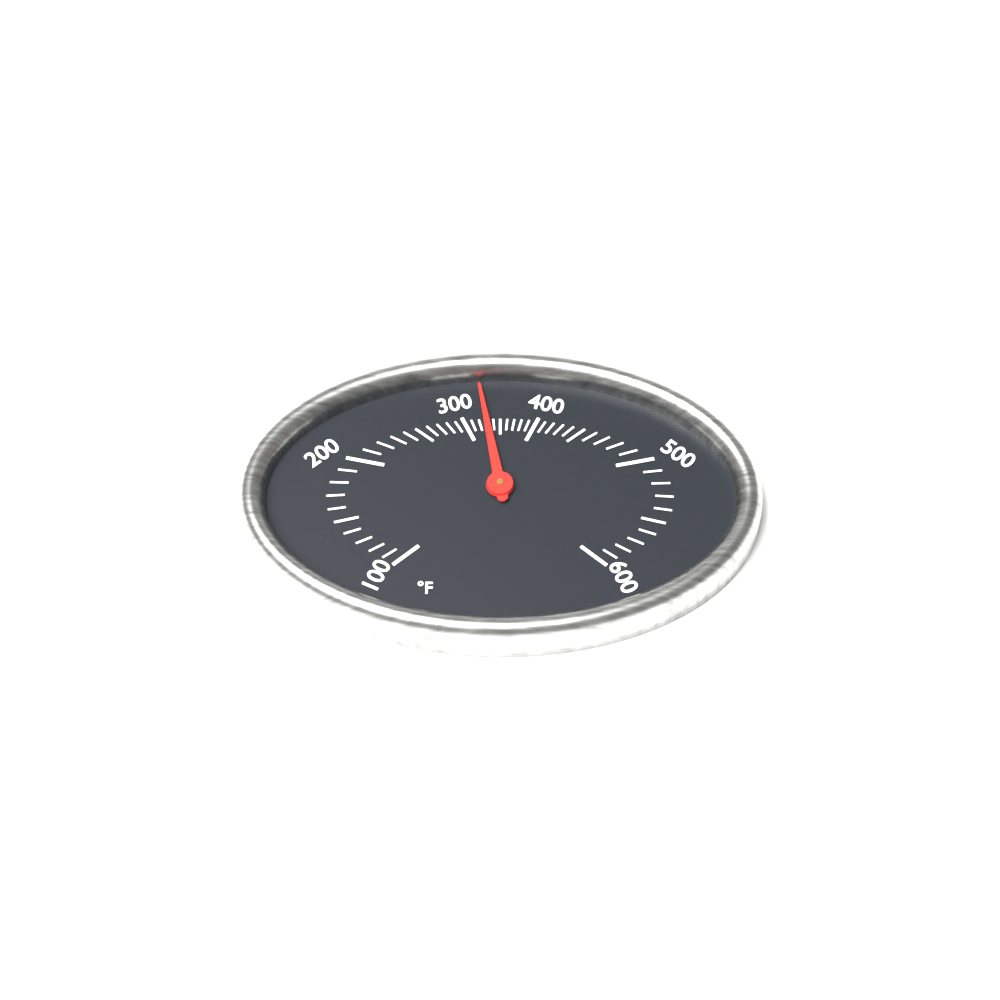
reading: 330 °F
